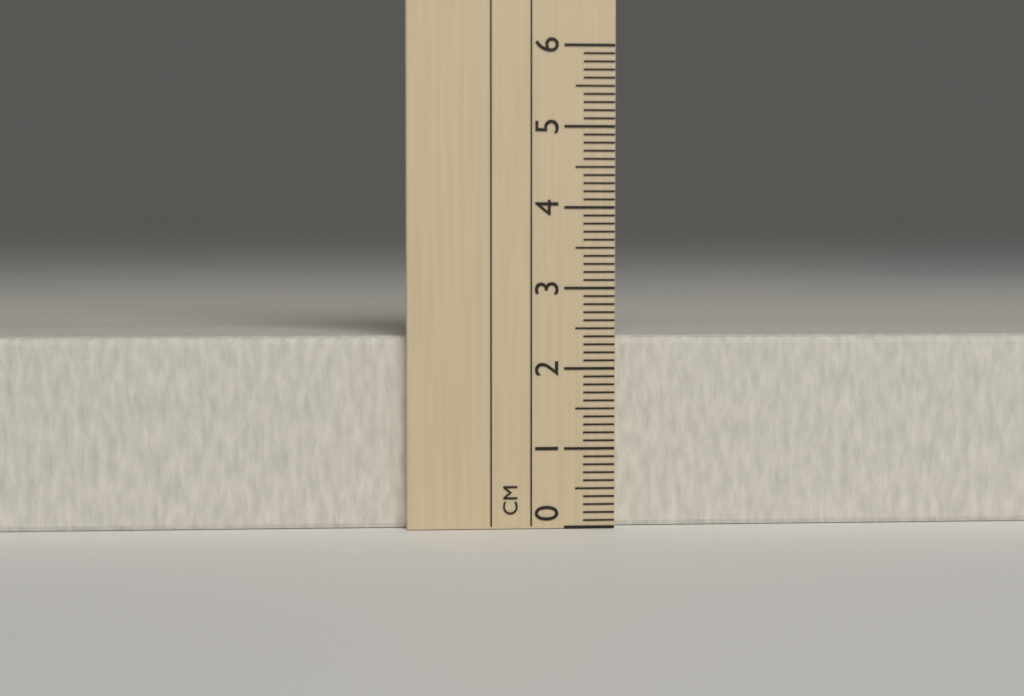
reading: 2.4 cm
